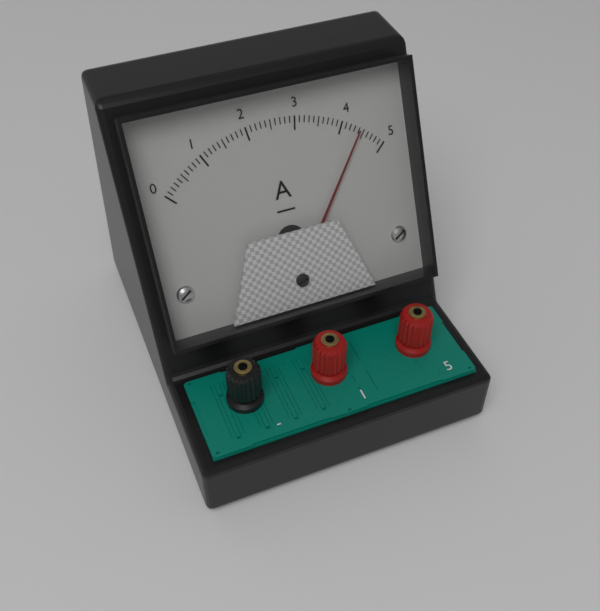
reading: 4.4 A
